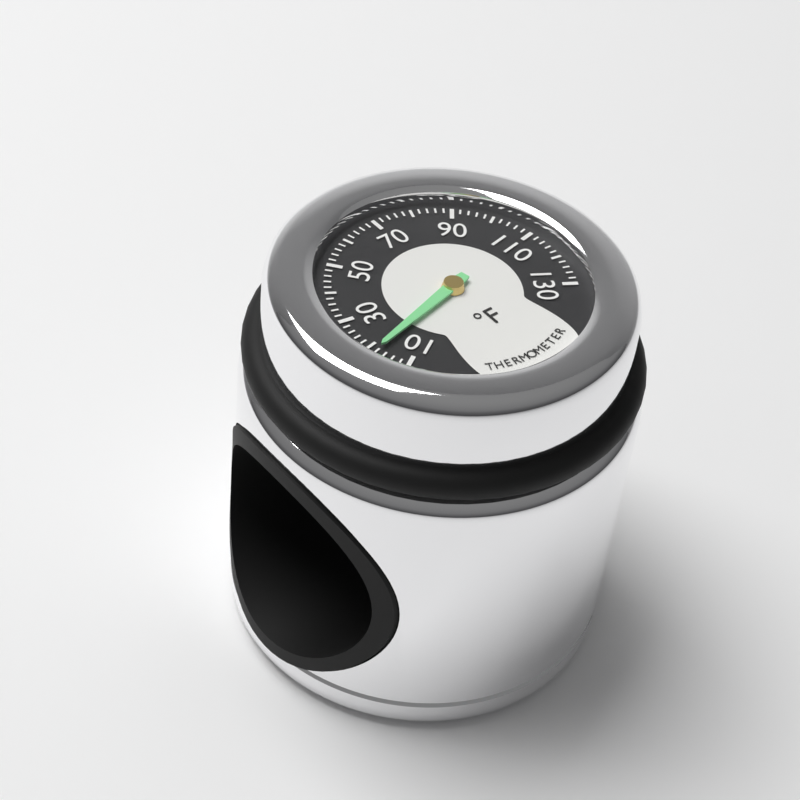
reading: 18 °F
